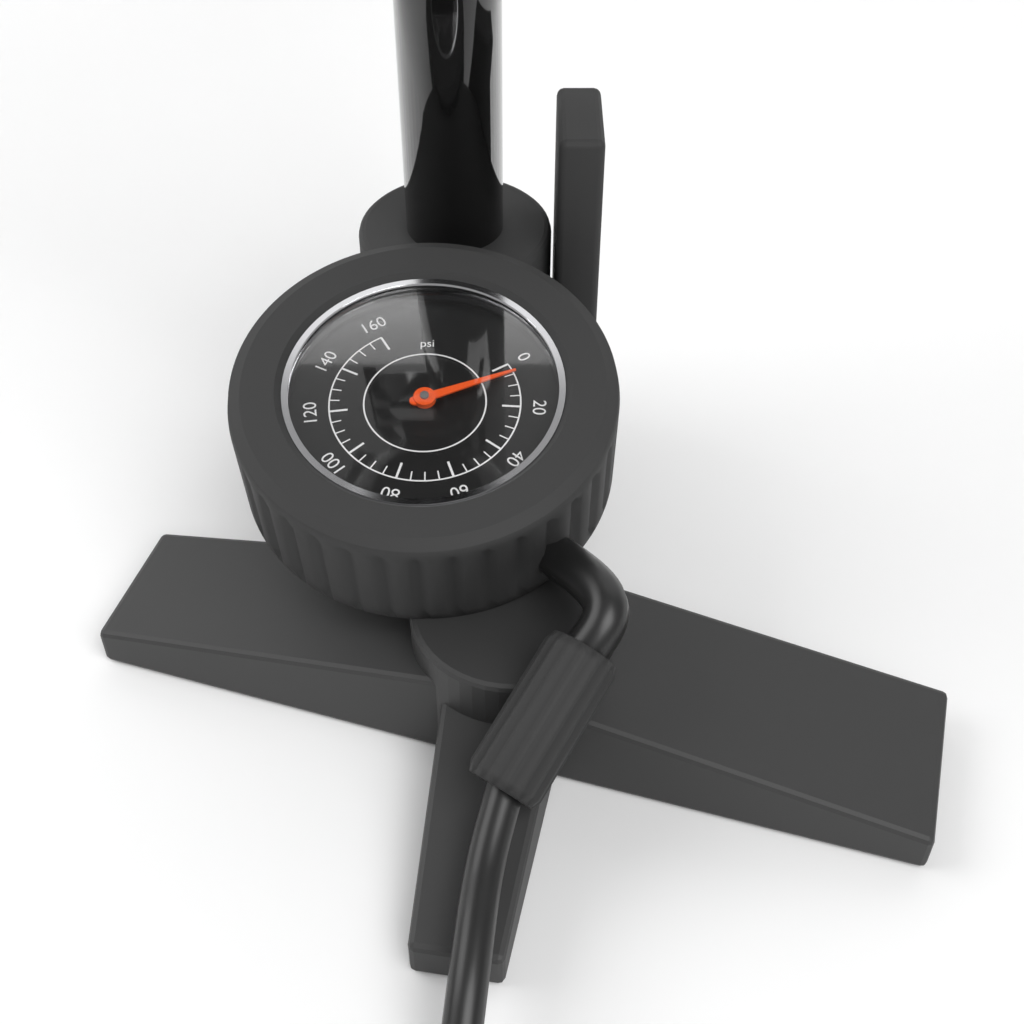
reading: 5 psi
